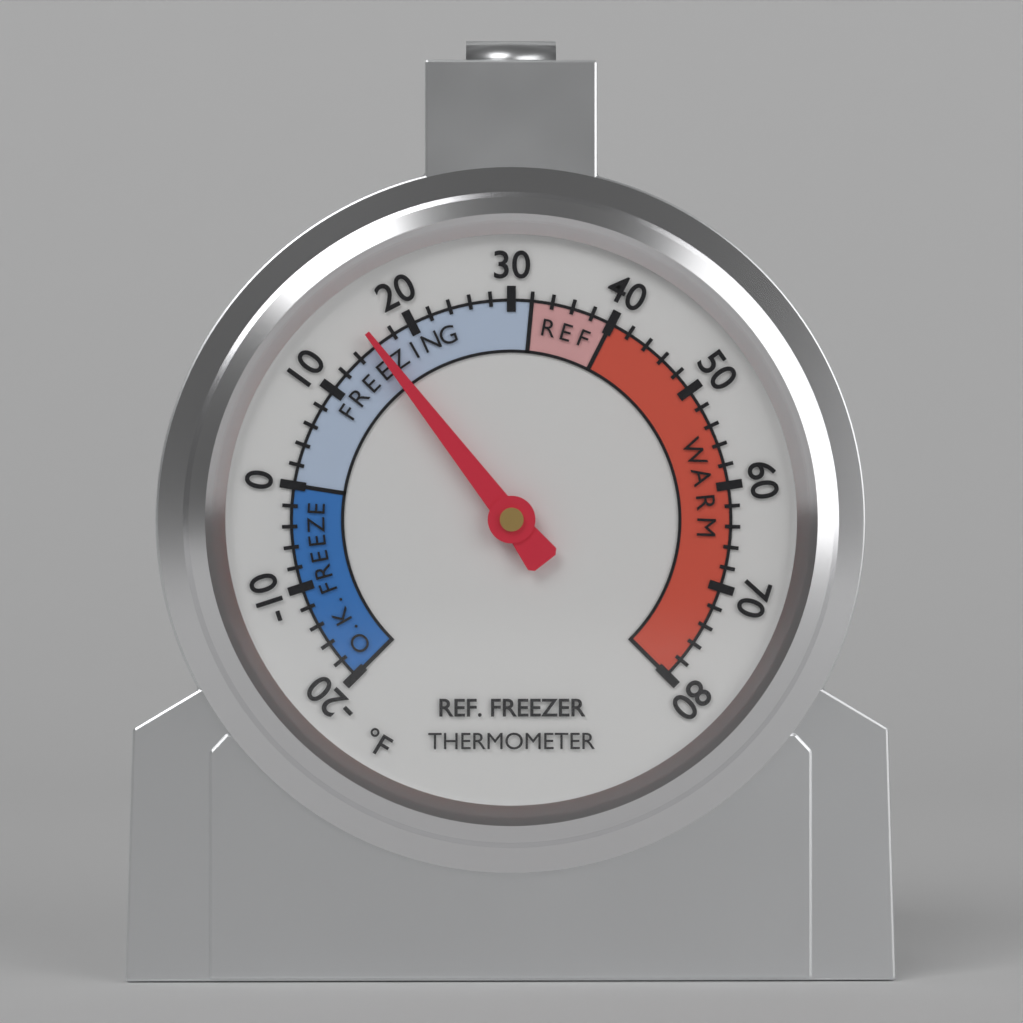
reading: 16 °F
